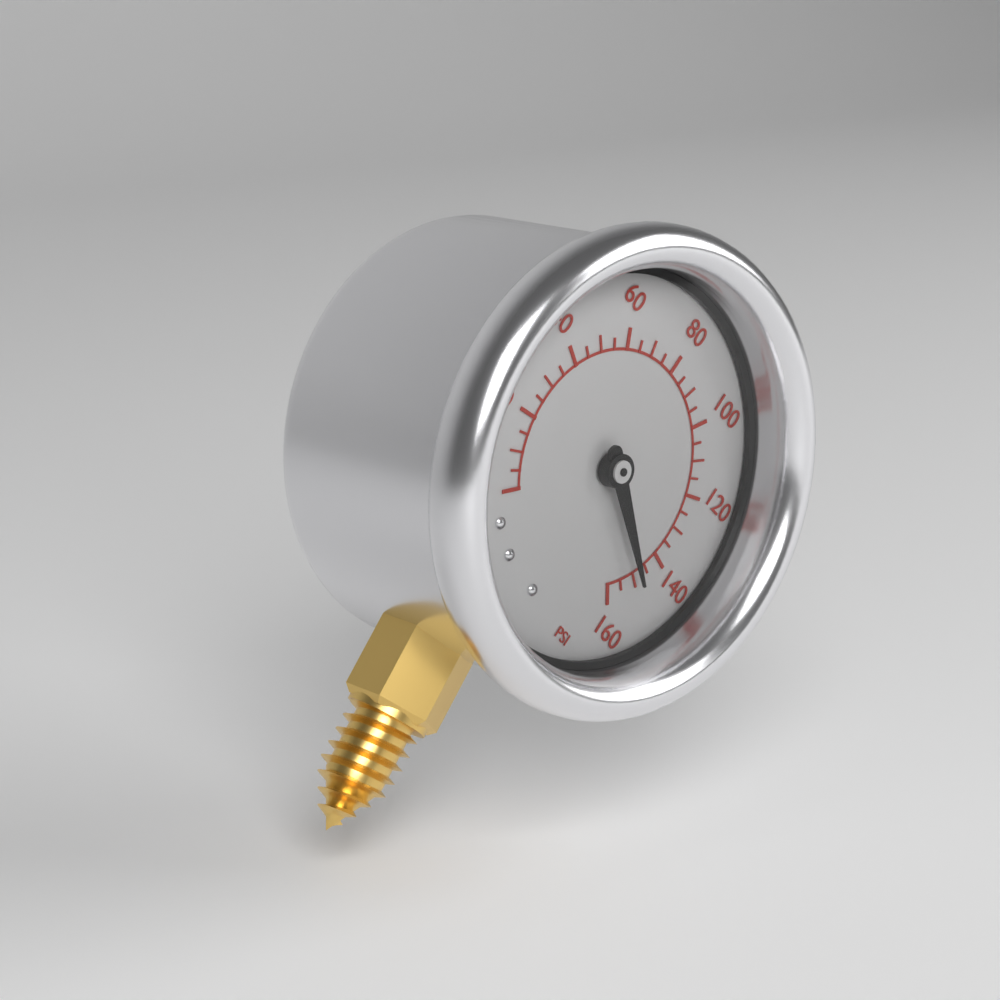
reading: 150 psi
